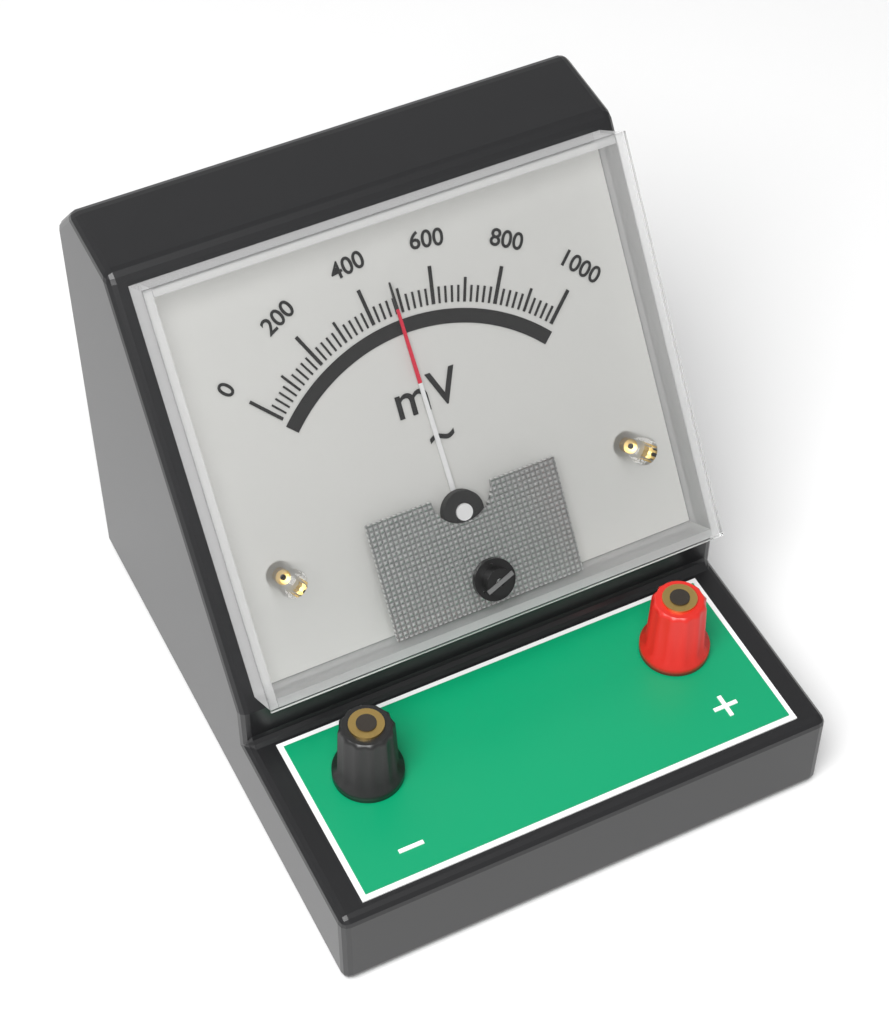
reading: 480 mV
